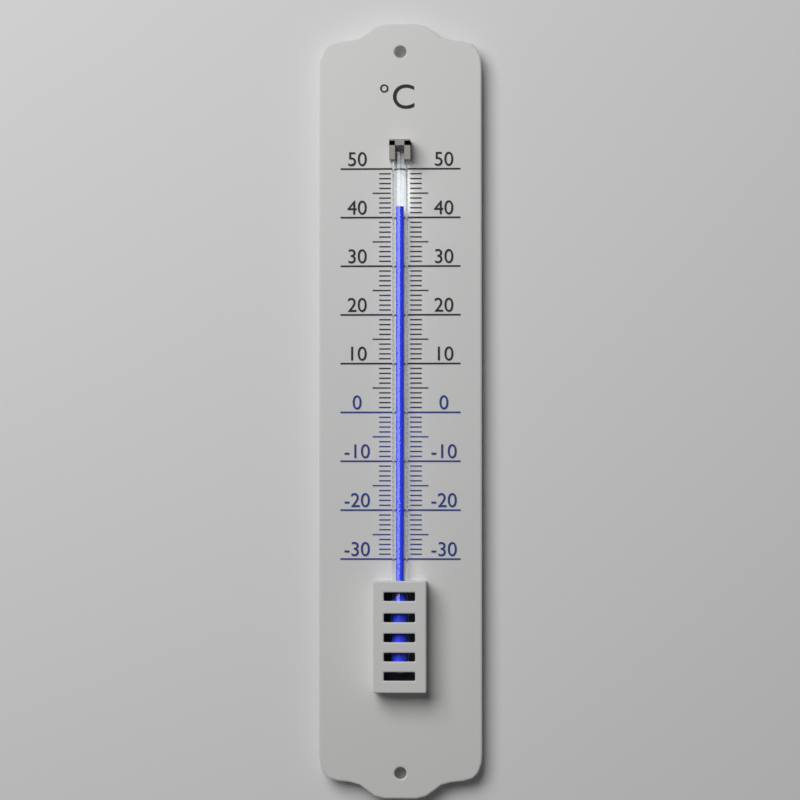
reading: 42 °C
